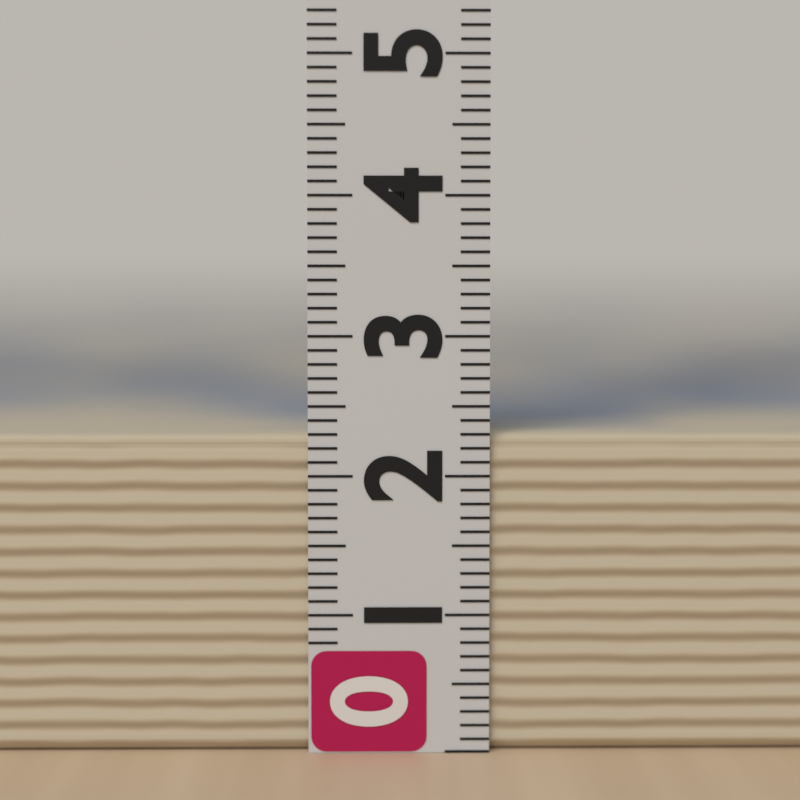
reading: 2.3 (no unit)
